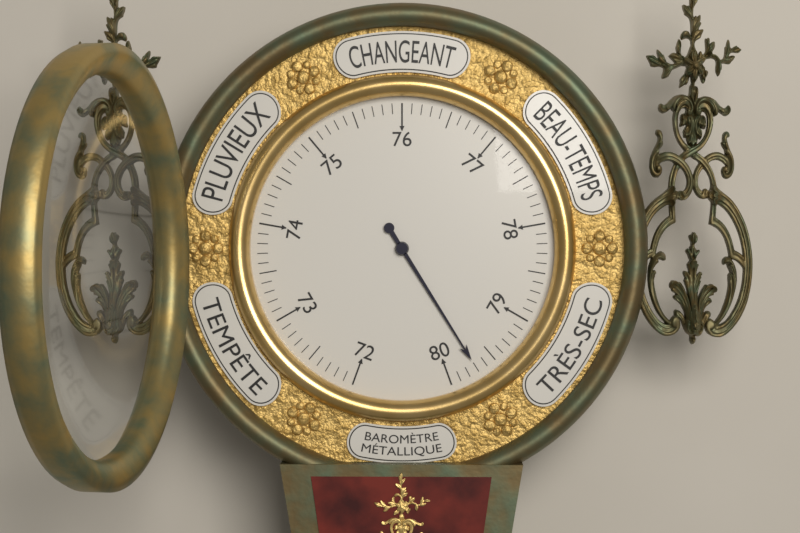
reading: 79.7 (no unit)
